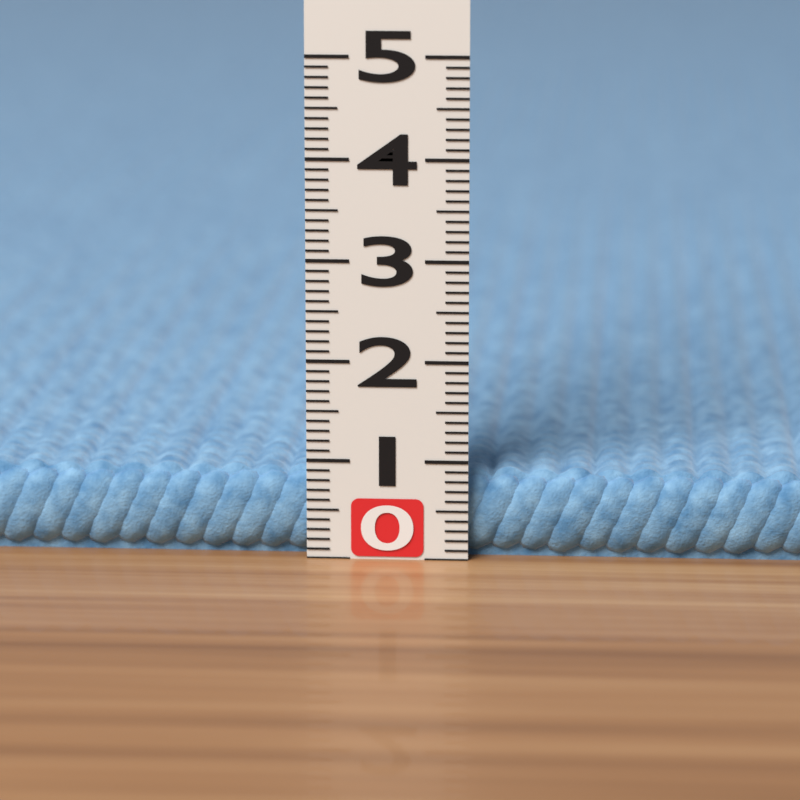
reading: 0.9 (no unit)
